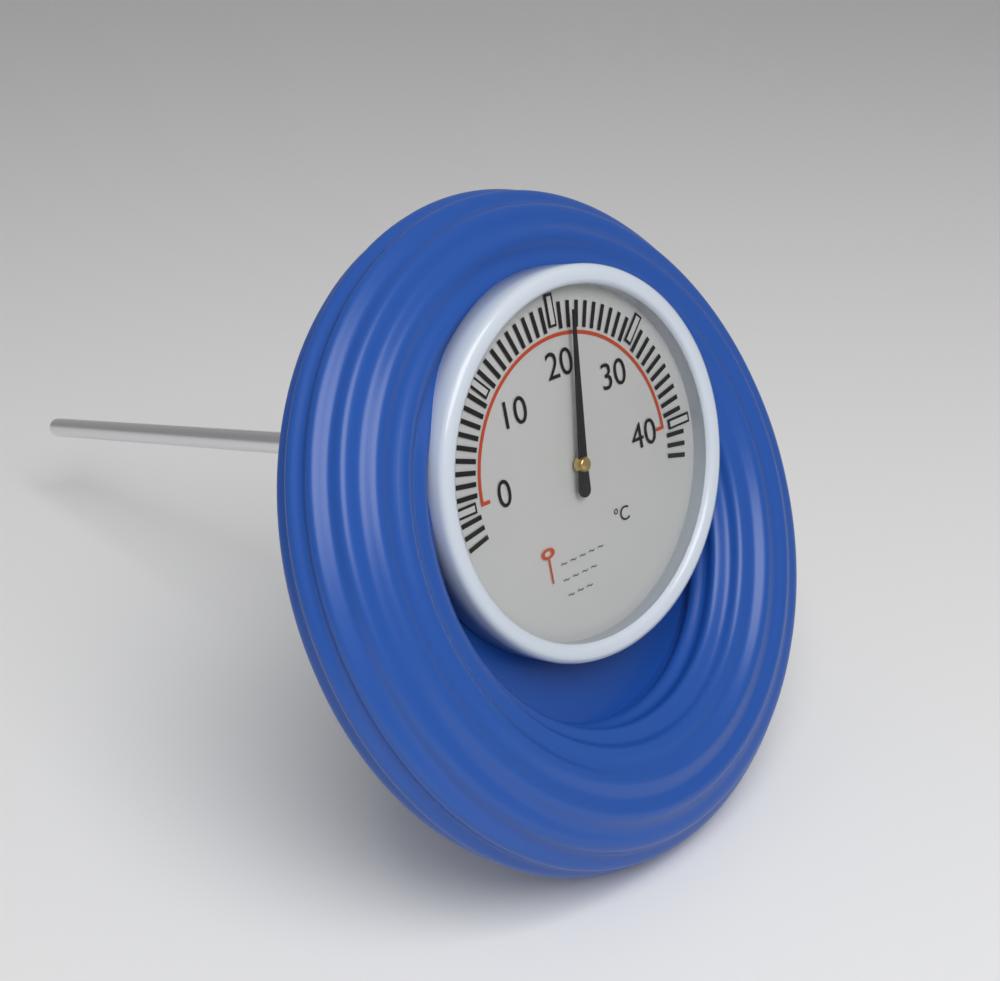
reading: 22 °C
